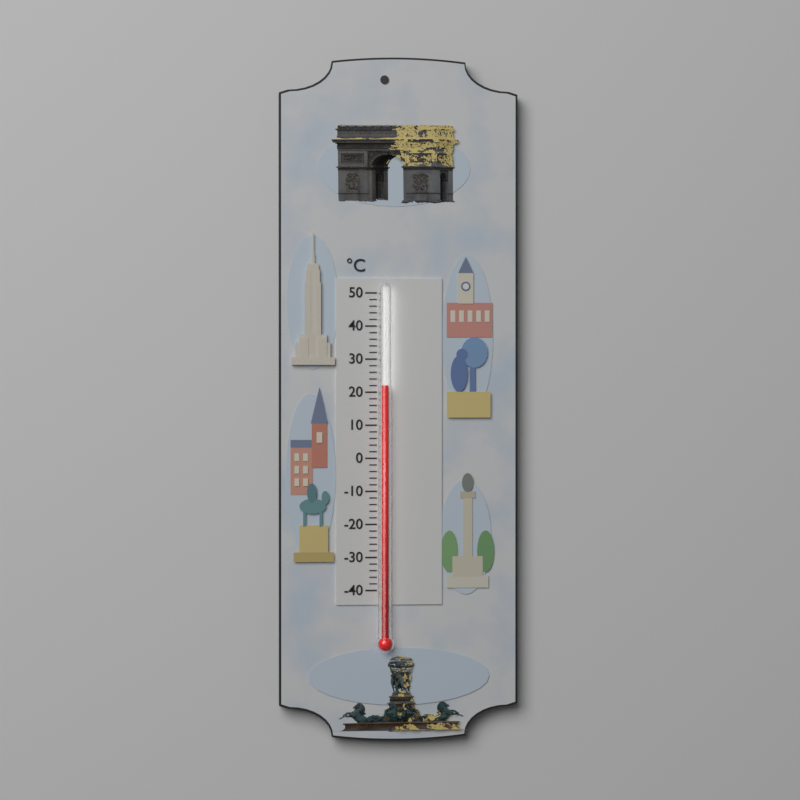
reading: 22 °C
